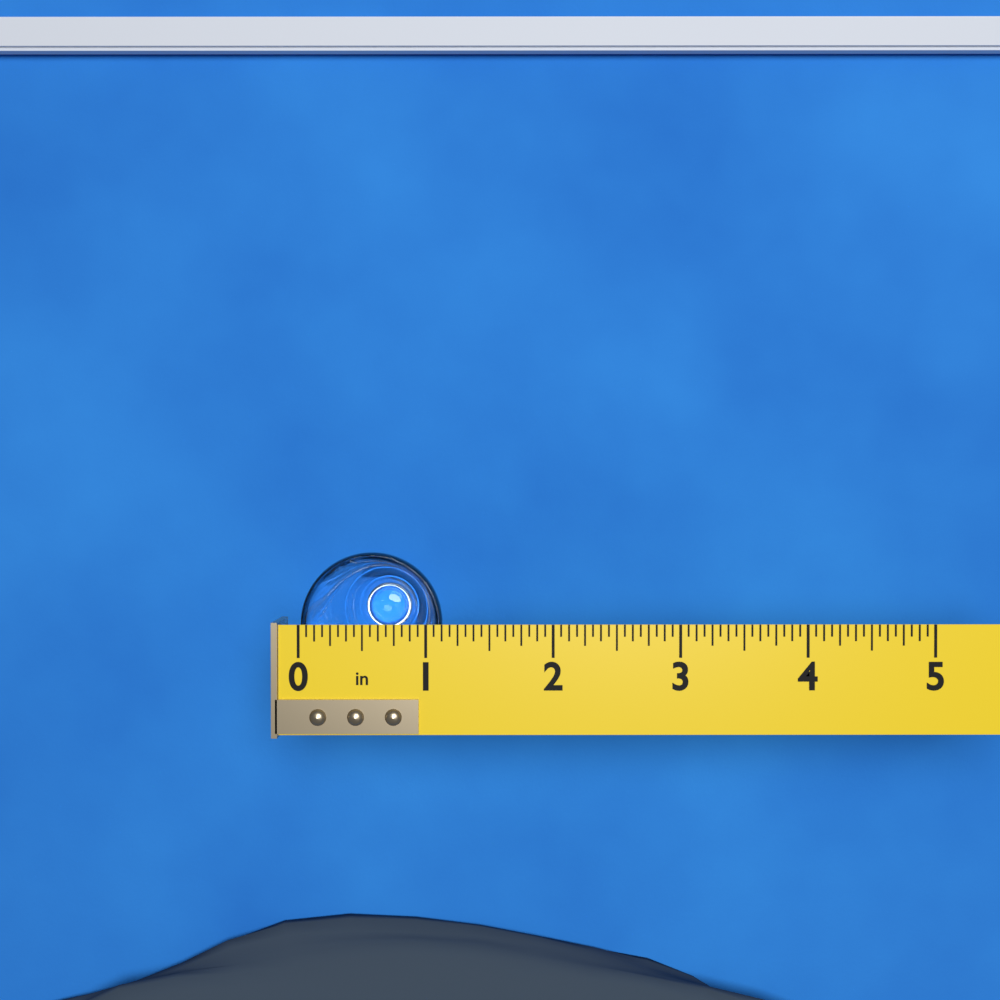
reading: 1.1250 in
